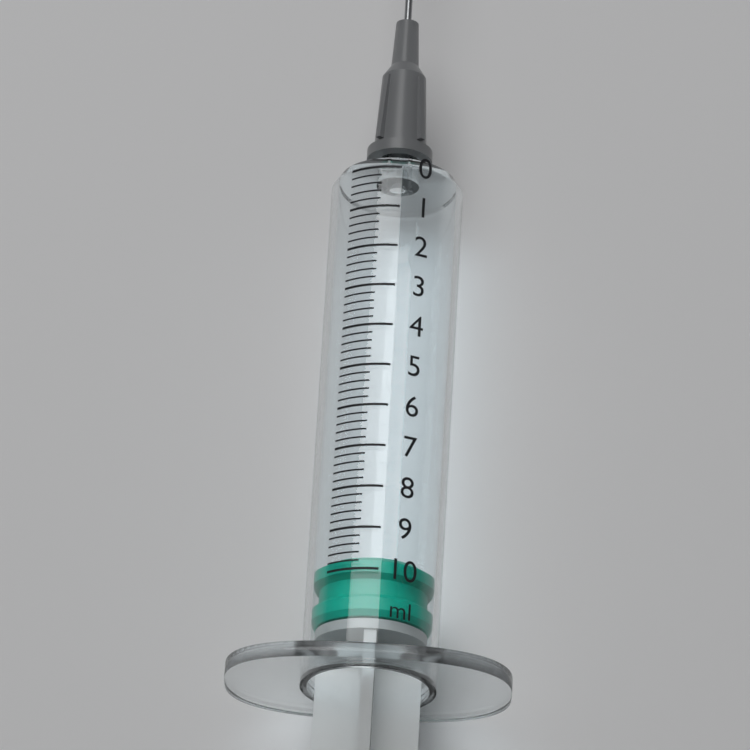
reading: 9.6 ml
